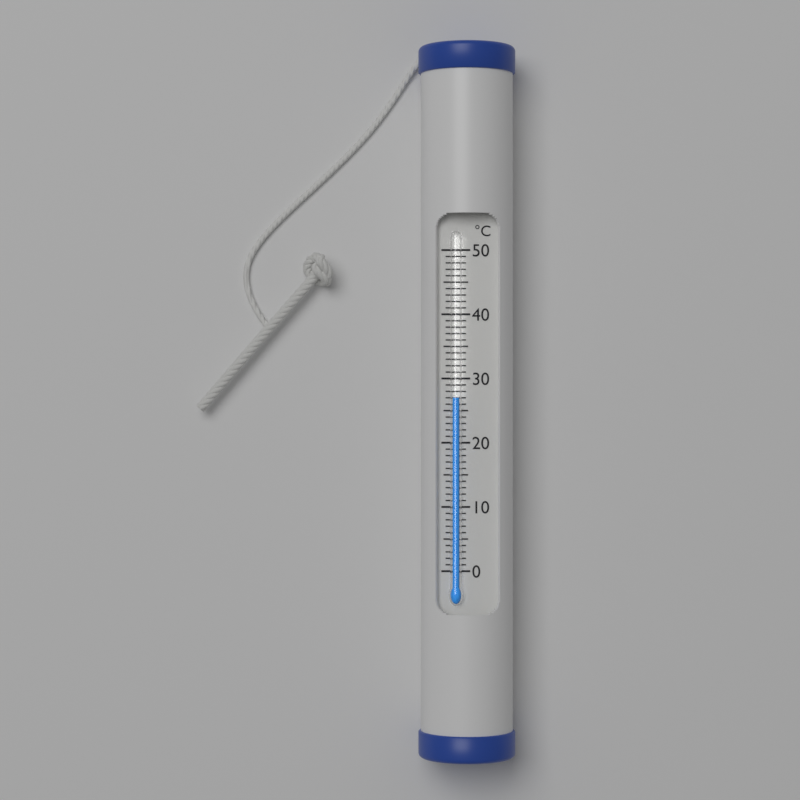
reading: 27 °C
